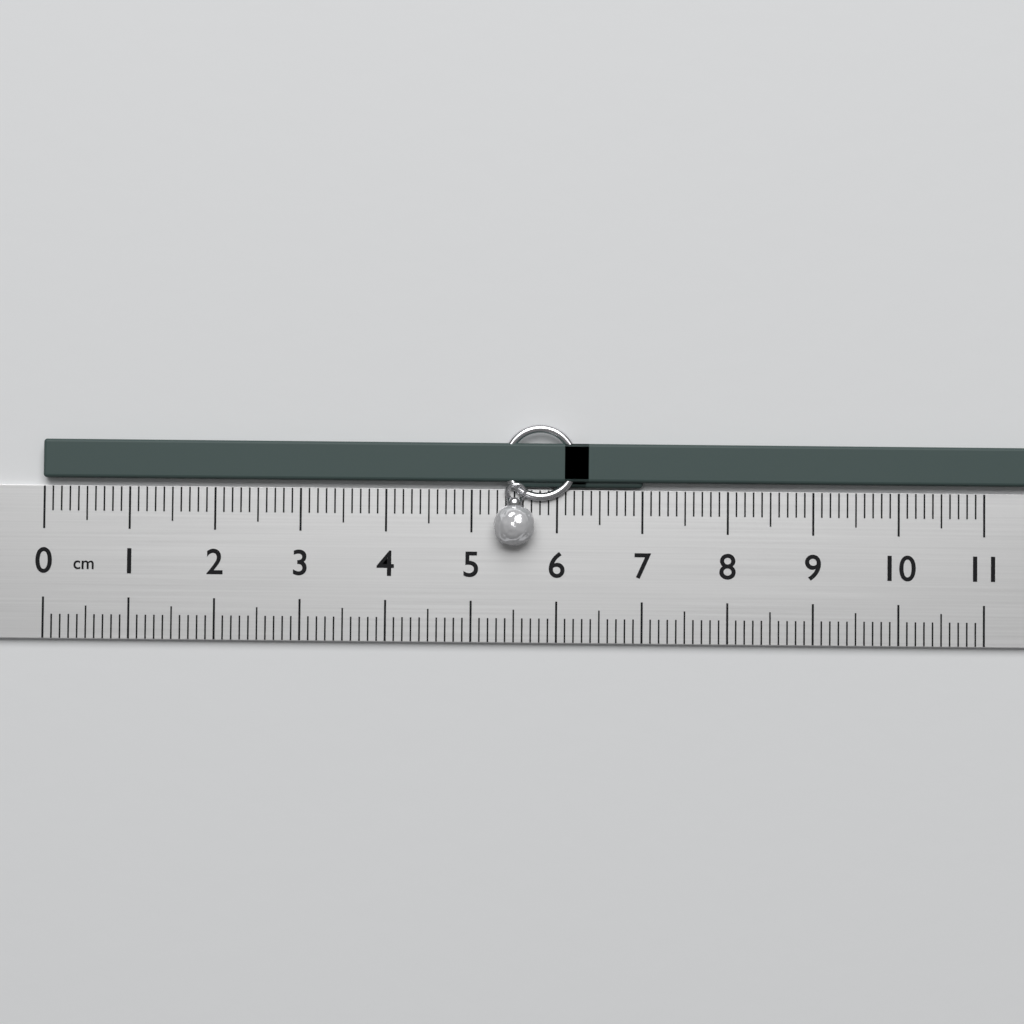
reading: 6.4 cm
